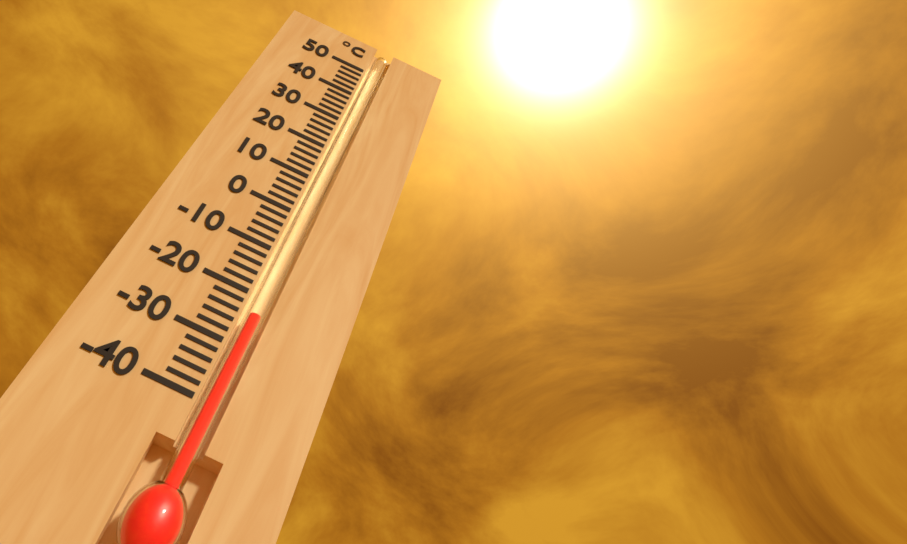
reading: -24 °C
